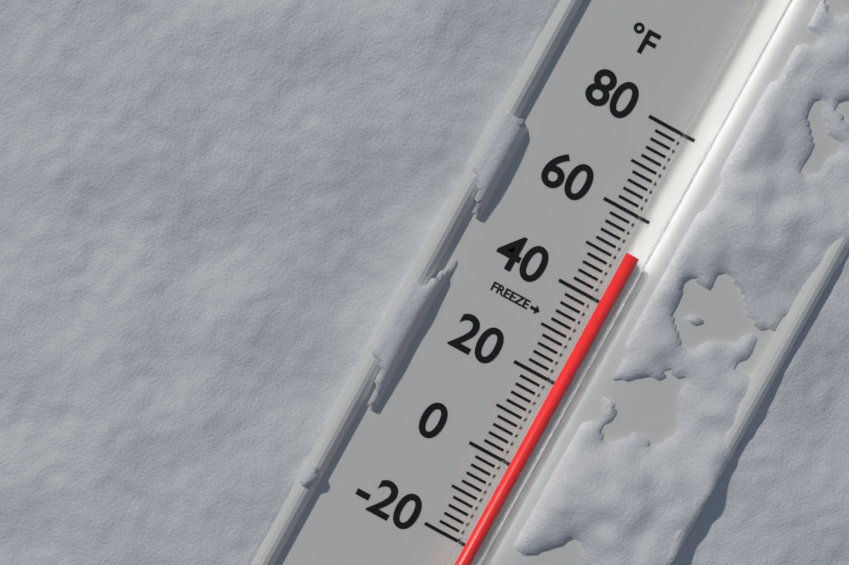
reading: 52 °F
